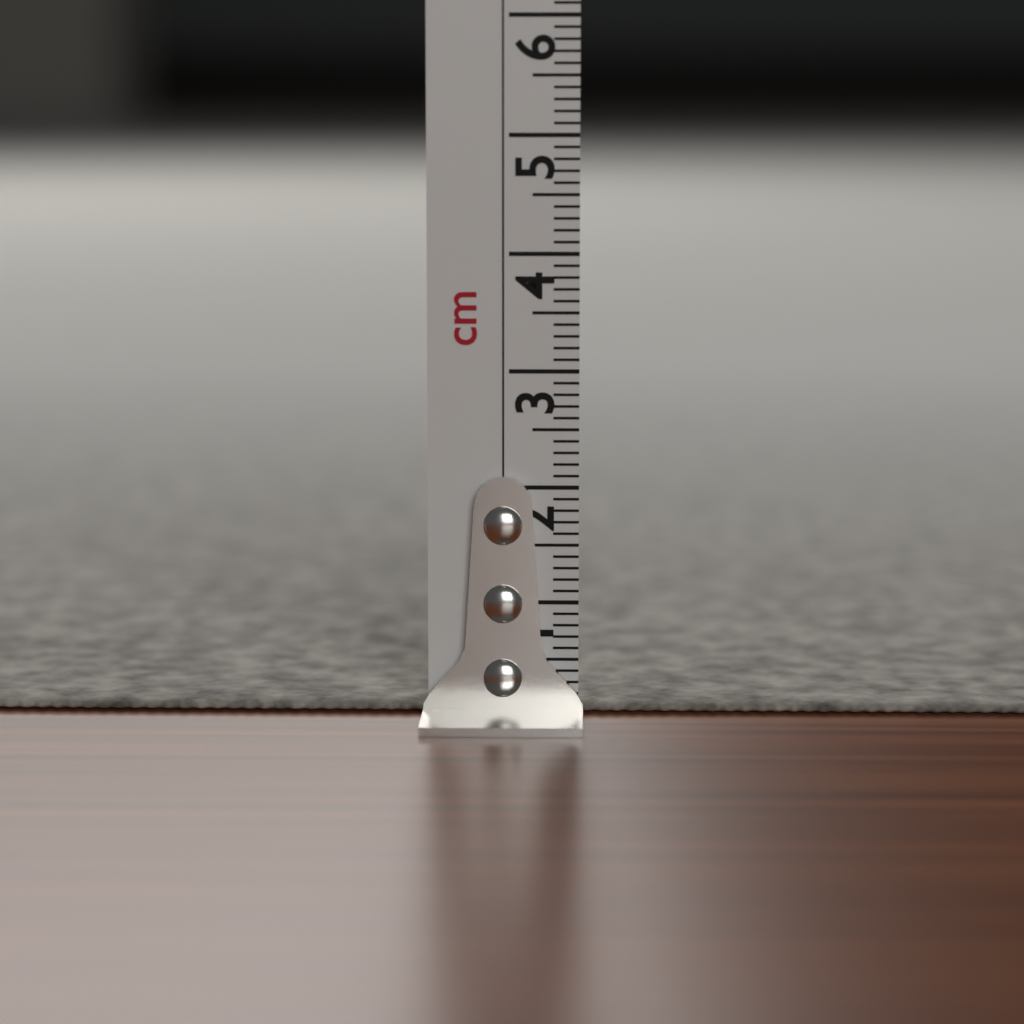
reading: 0.1 cm
